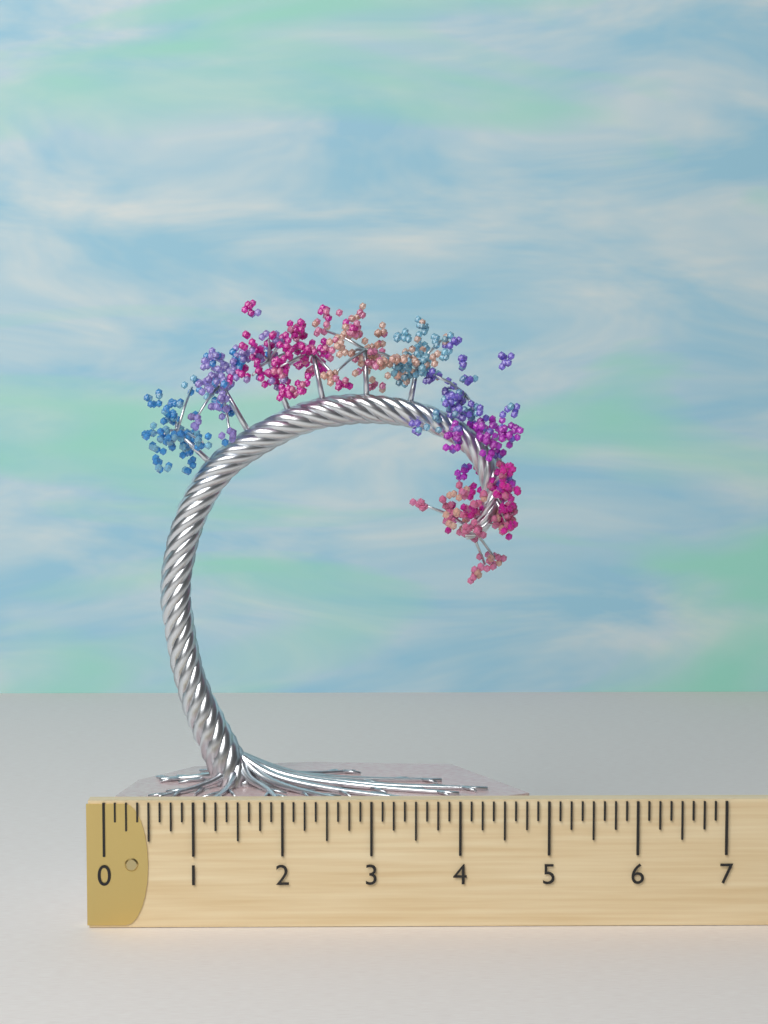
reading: 4.875 (no unit)
